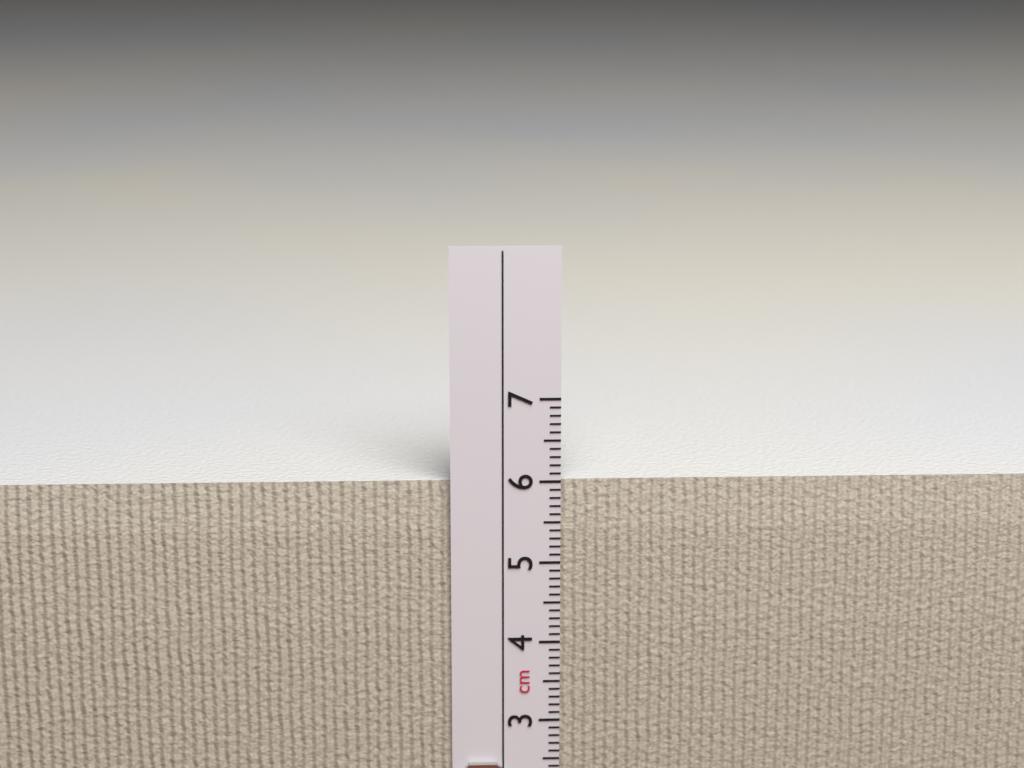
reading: 6.0 cm
